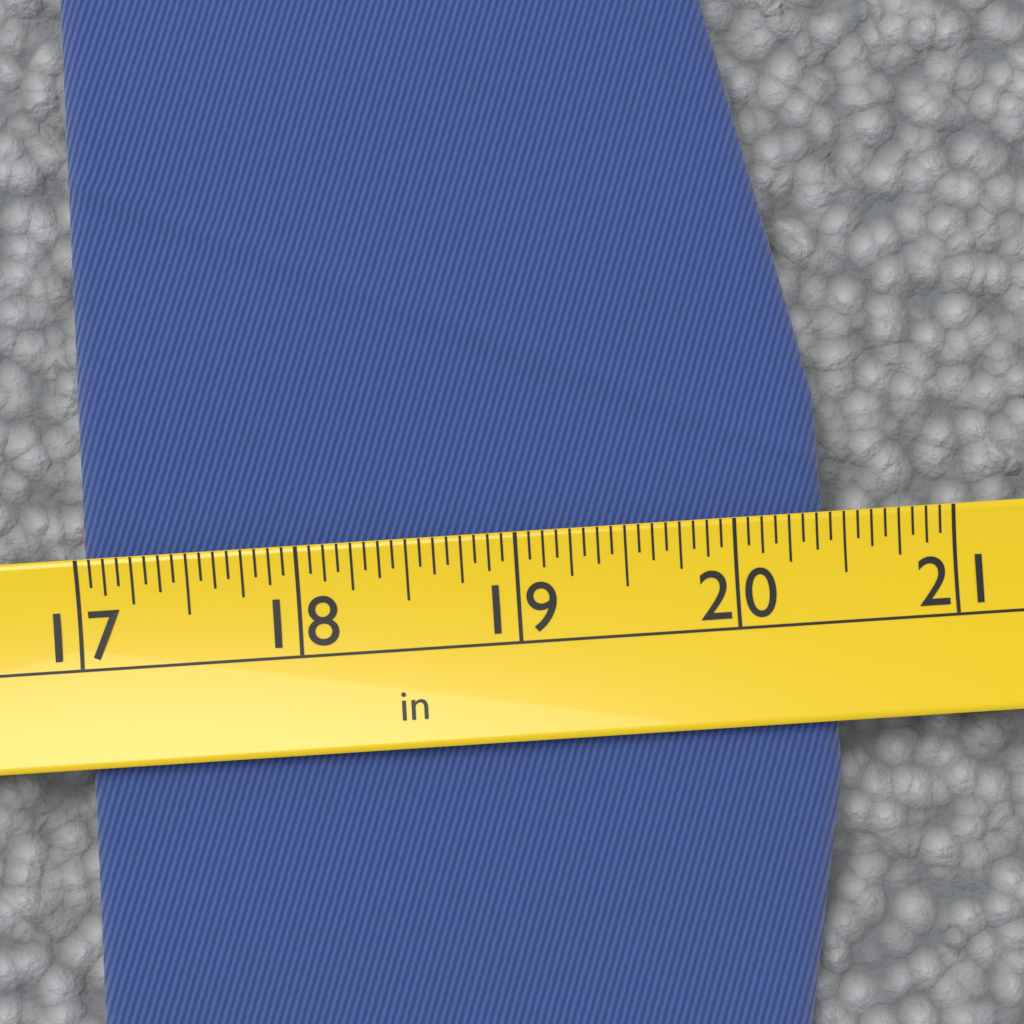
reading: 20.4375 in
